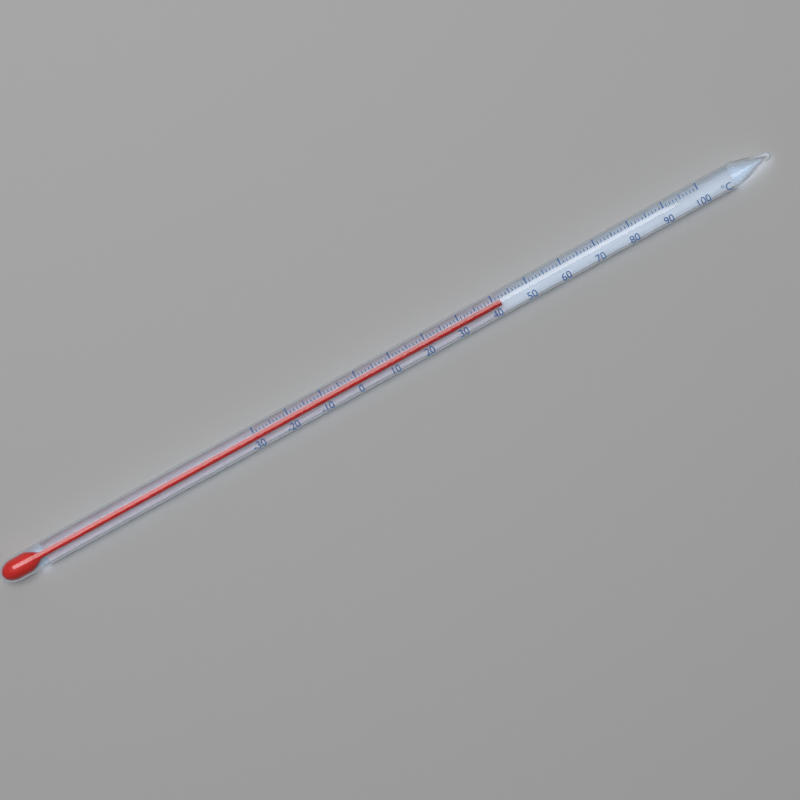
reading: 42 °C
